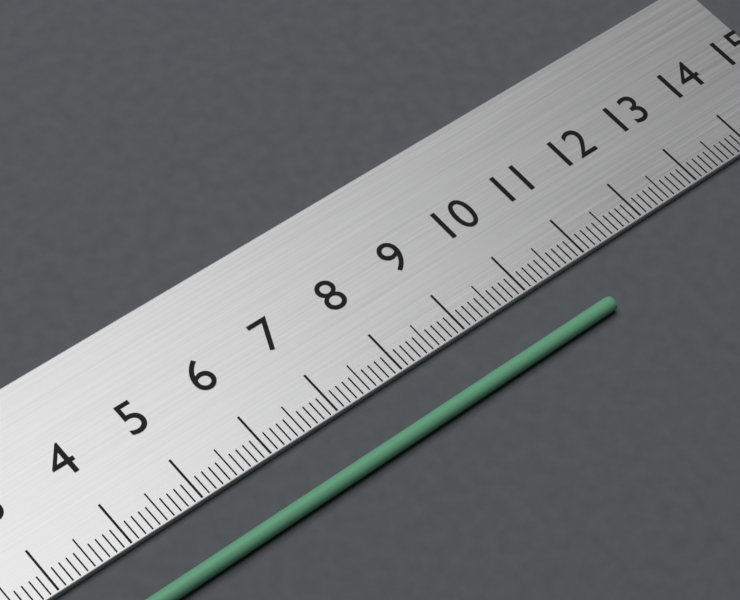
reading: 10.8 cm
